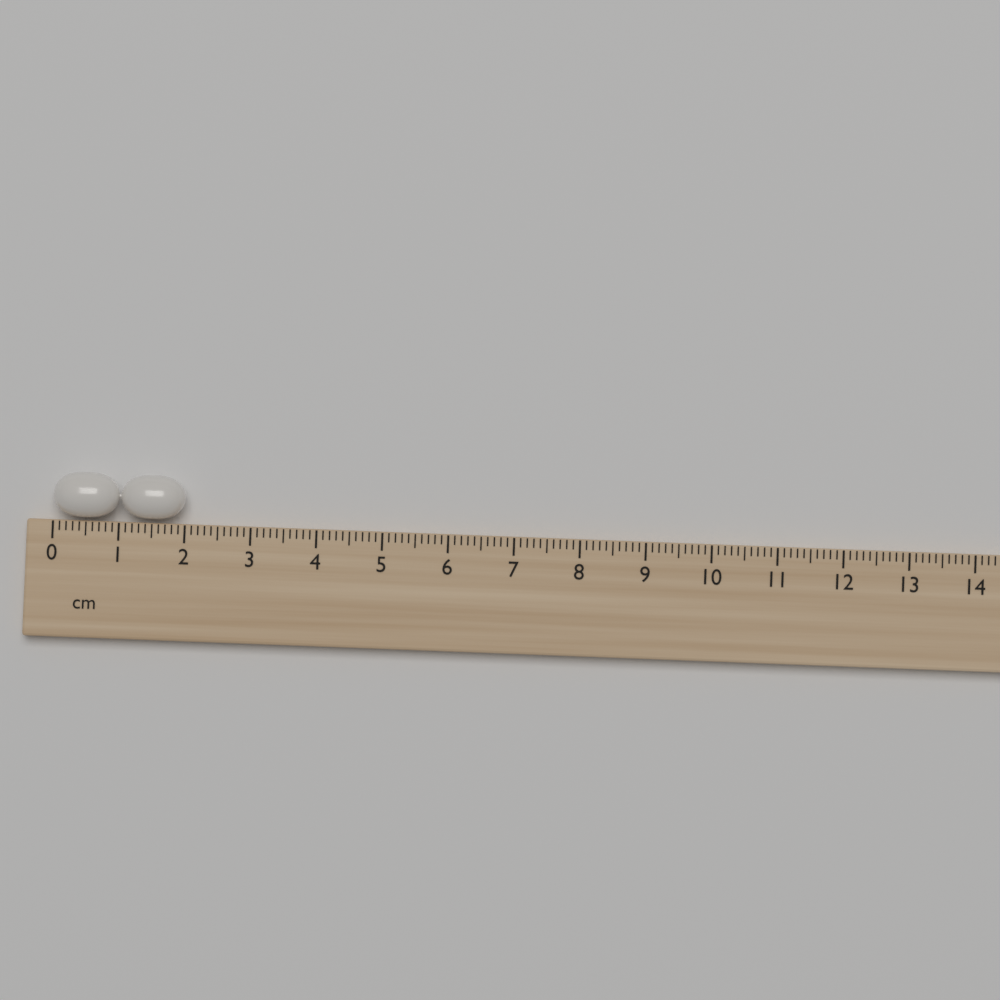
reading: 2.0 cm
